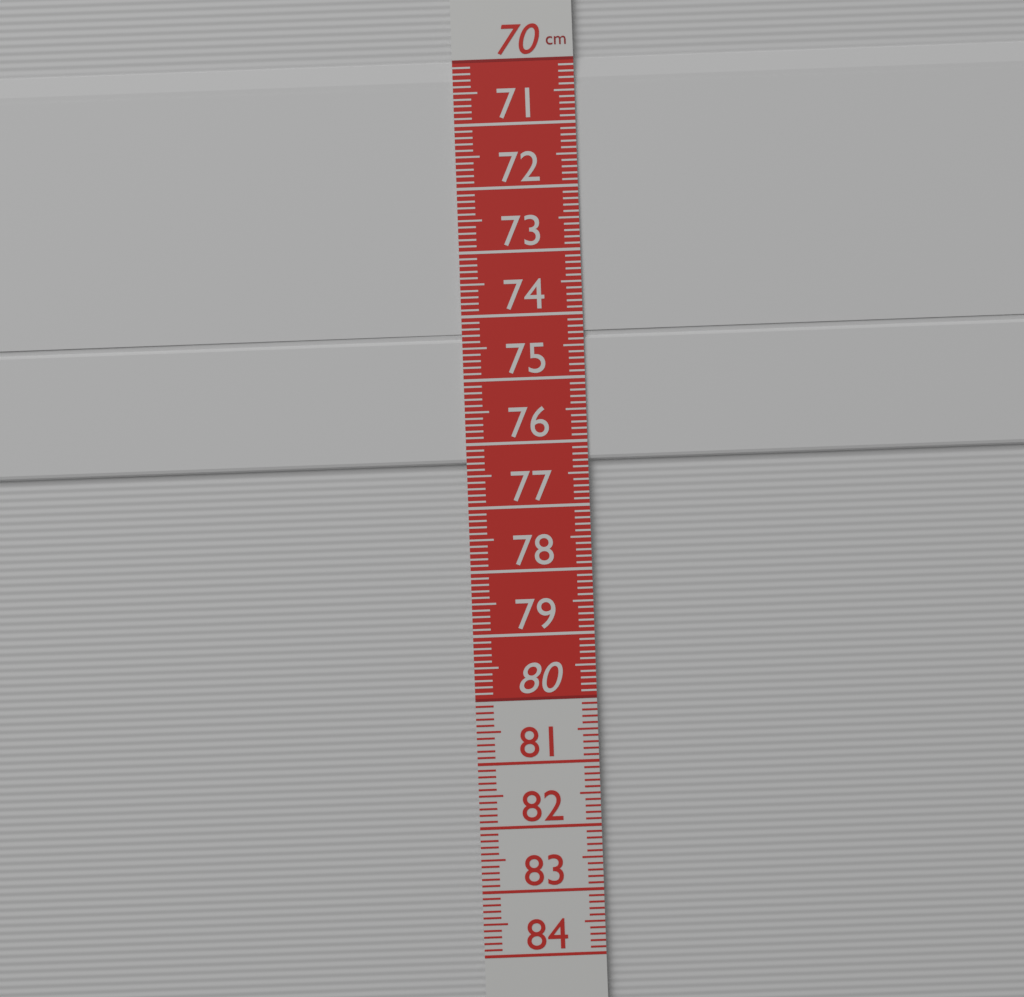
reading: 76.3 cm
